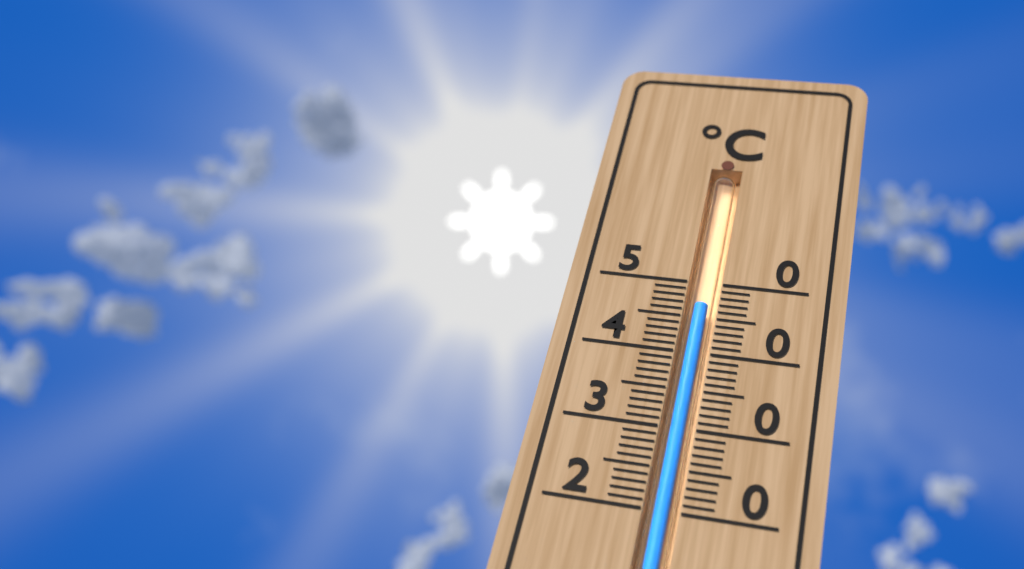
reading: 47 °C
